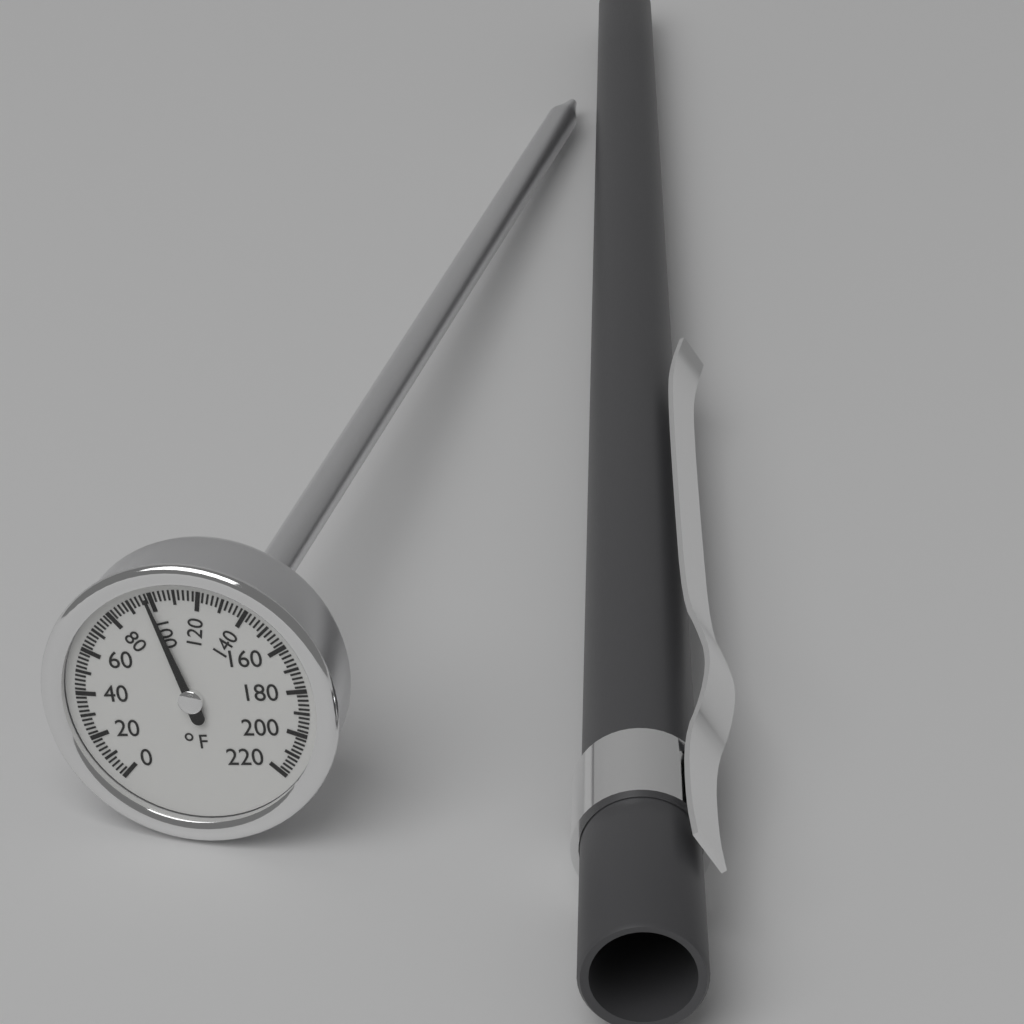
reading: 98 °F
